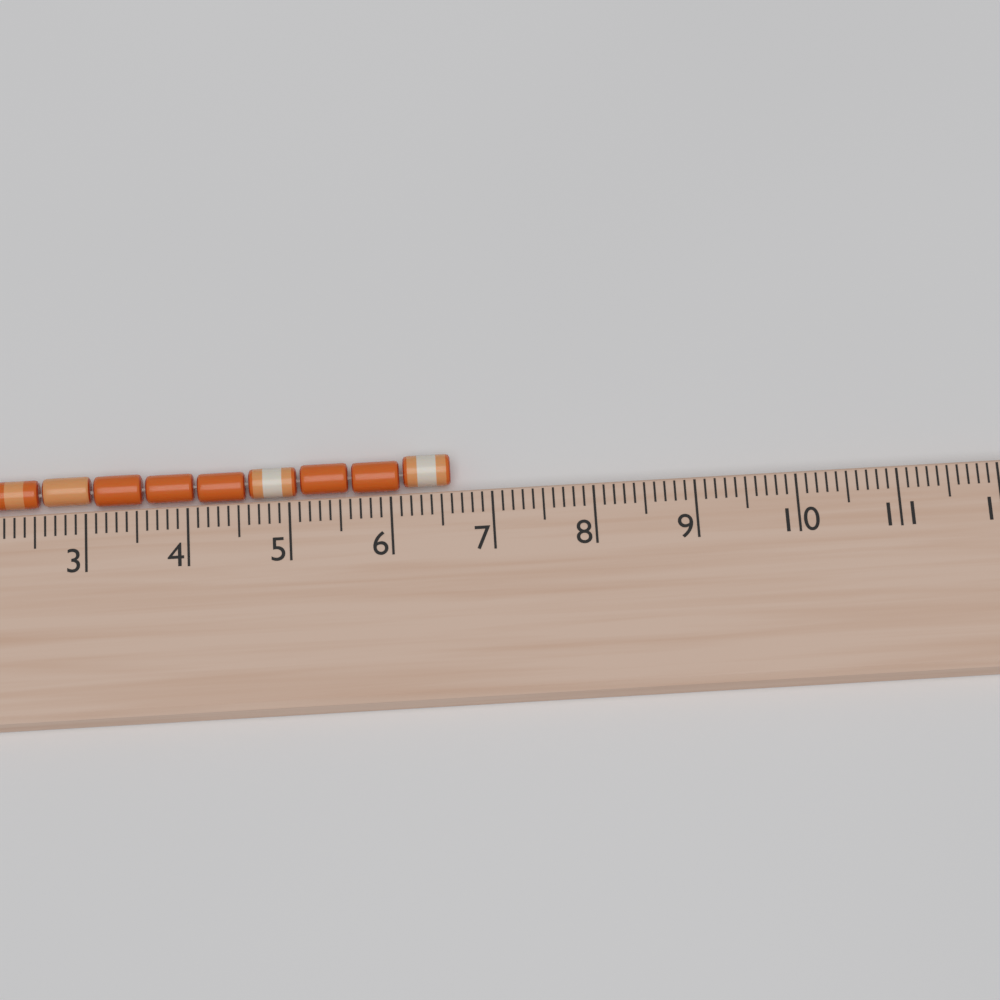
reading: 6.6 cm
